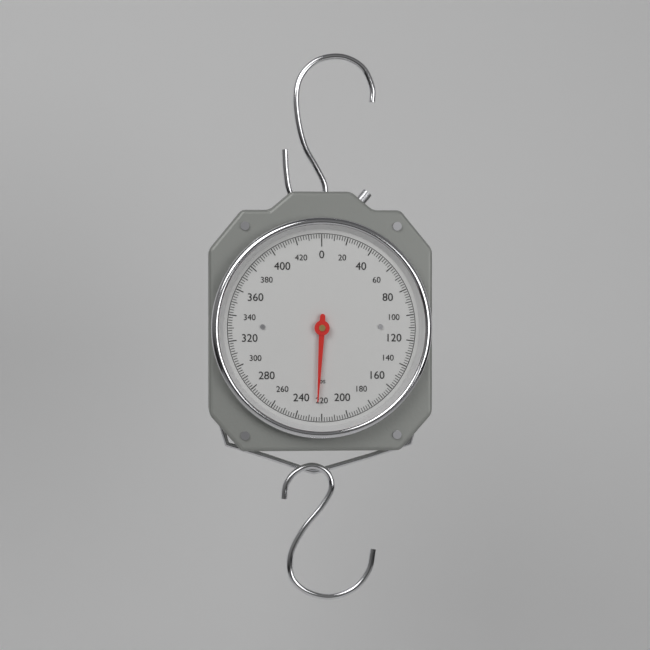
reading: 224 lbs
